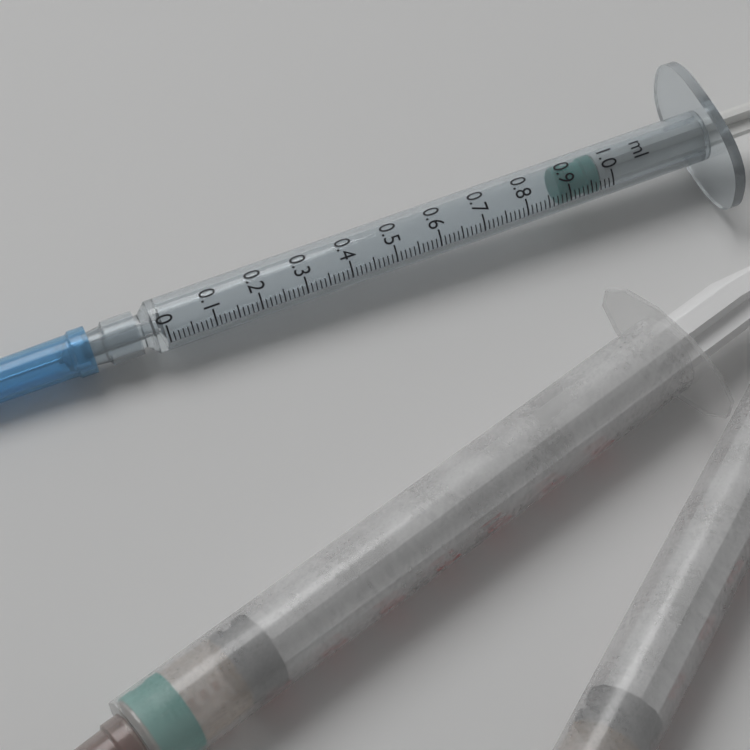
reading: 0.88 ml
